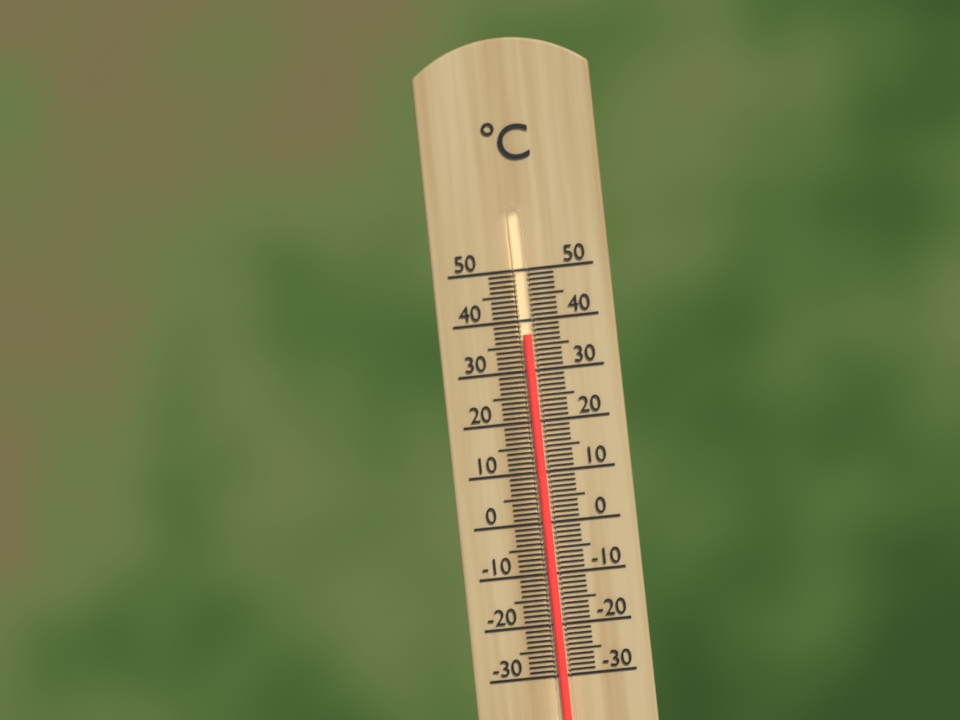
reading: 37 °C
